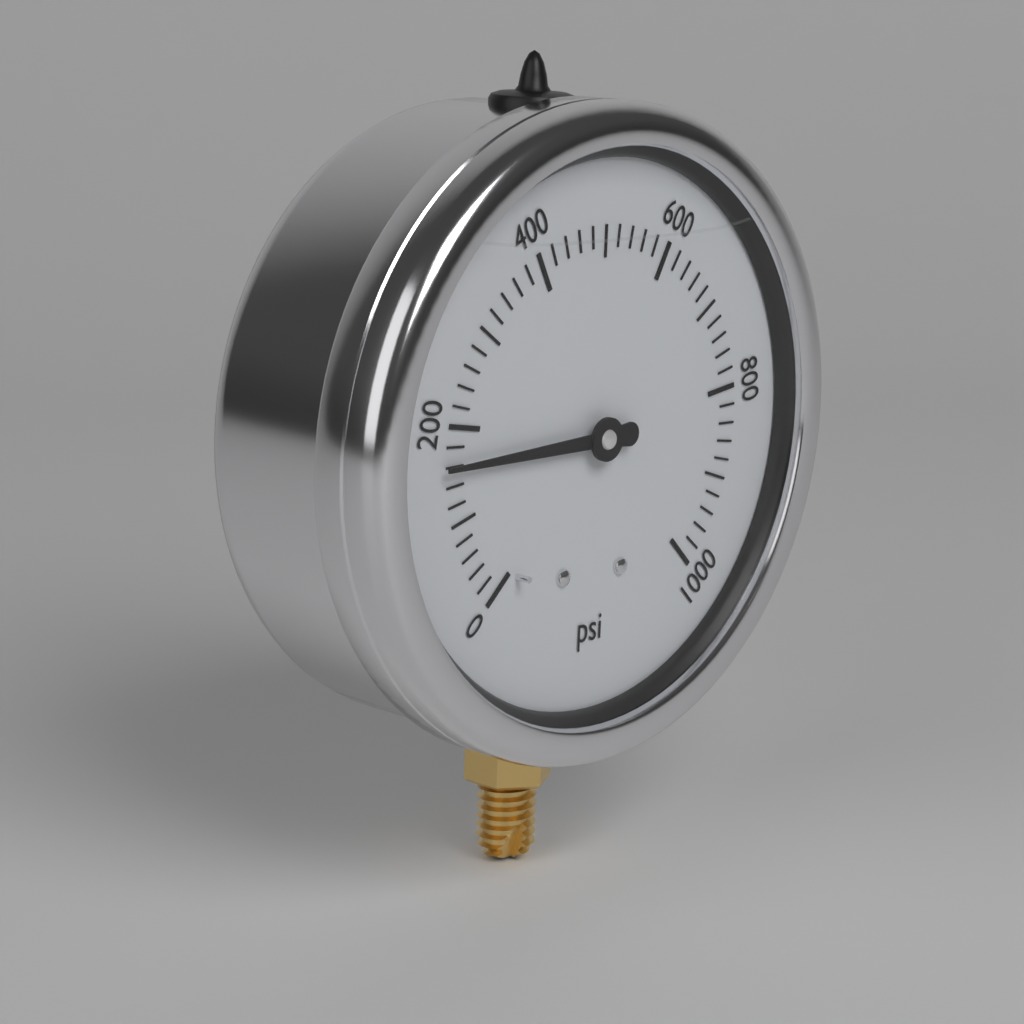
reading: 160 psi
